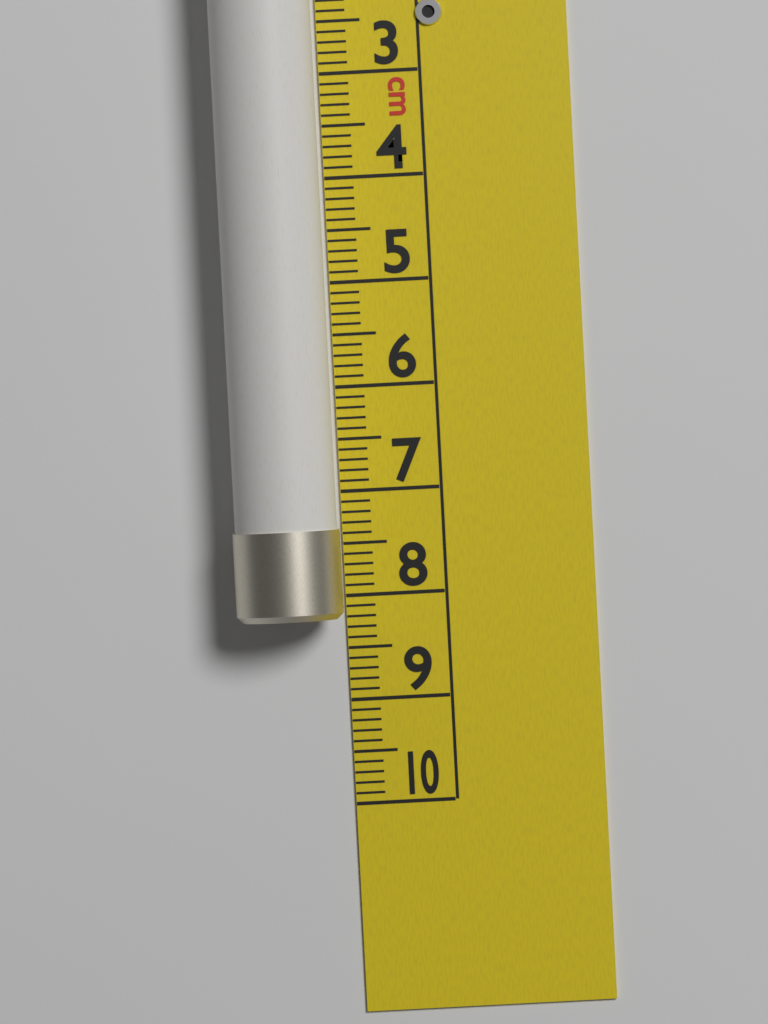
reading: 8.2 cm
